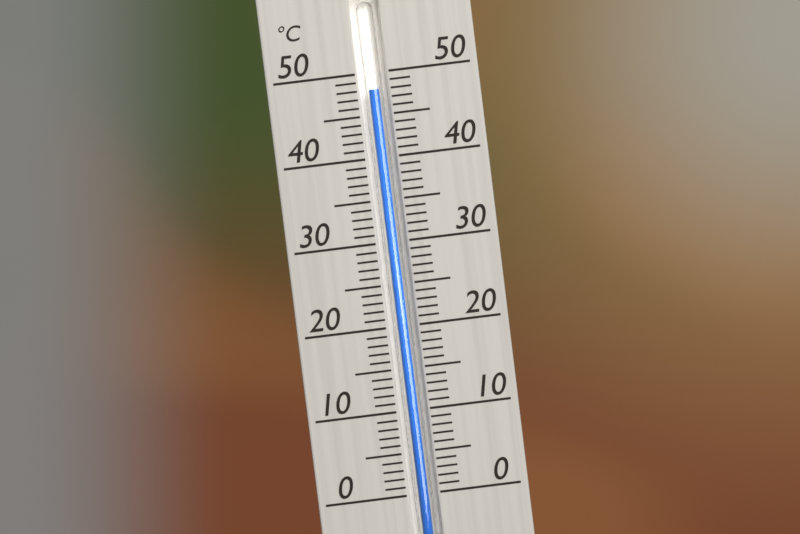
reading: 48 °C
